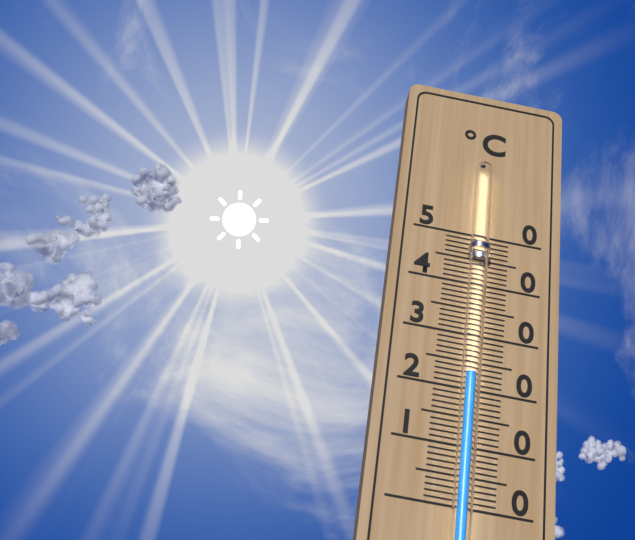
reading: 22 °C
